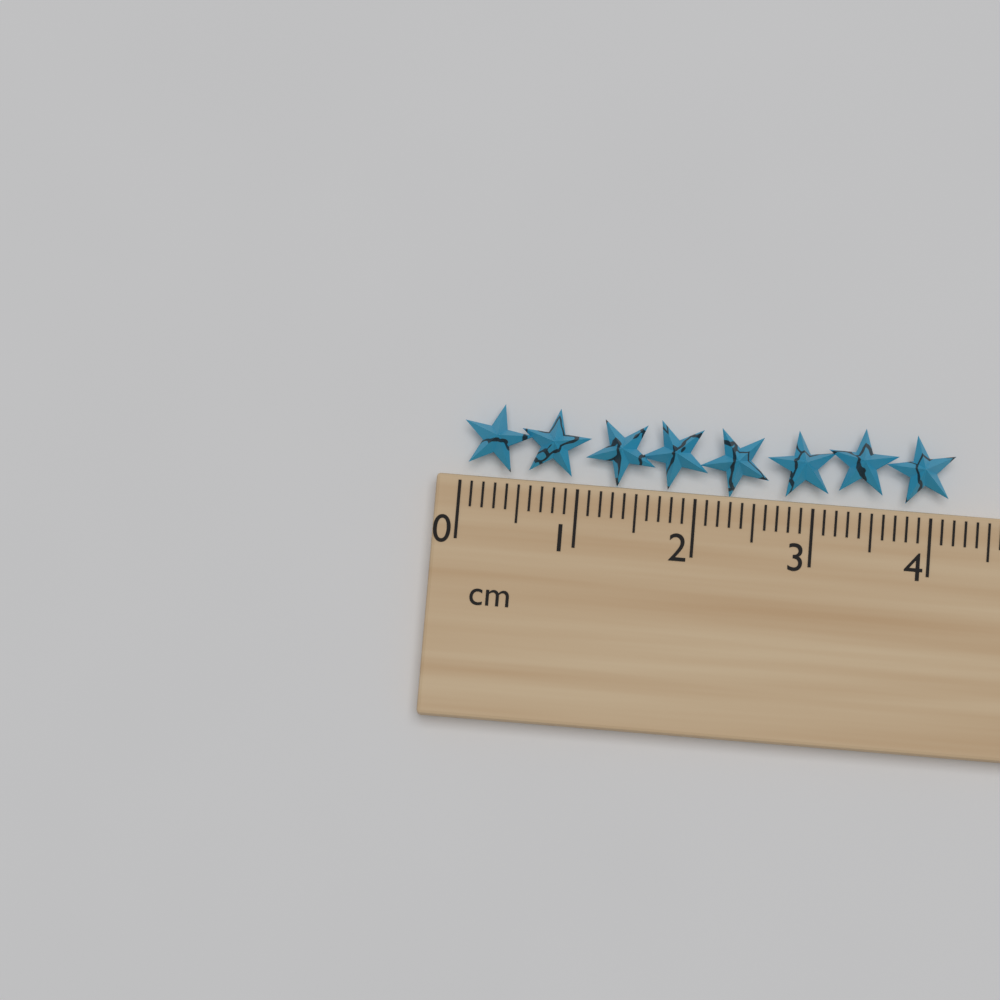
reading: 4.2 cm
